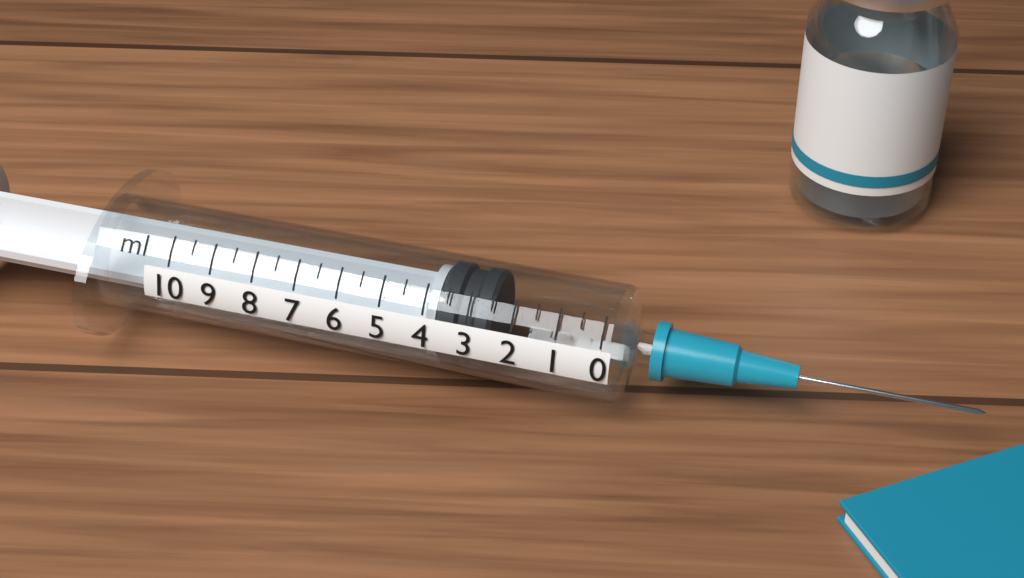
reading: 2.5 ml
